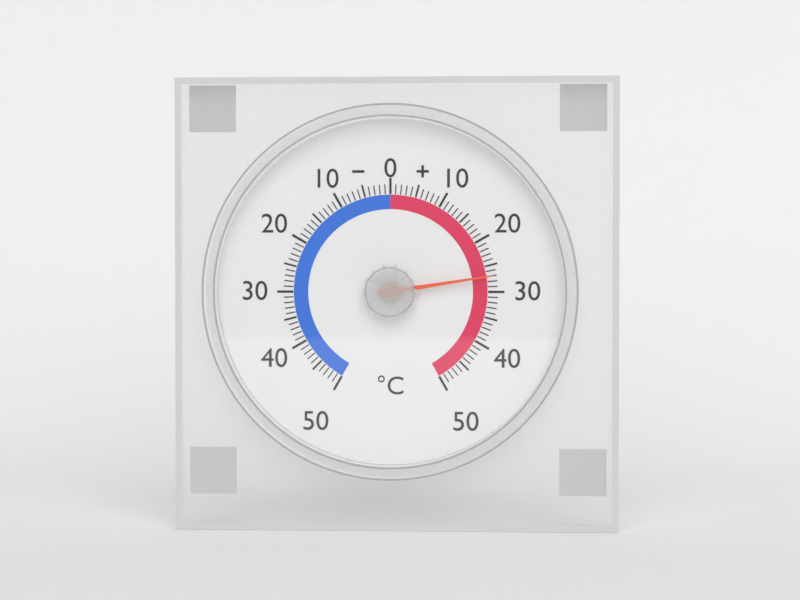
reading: 27 °C
